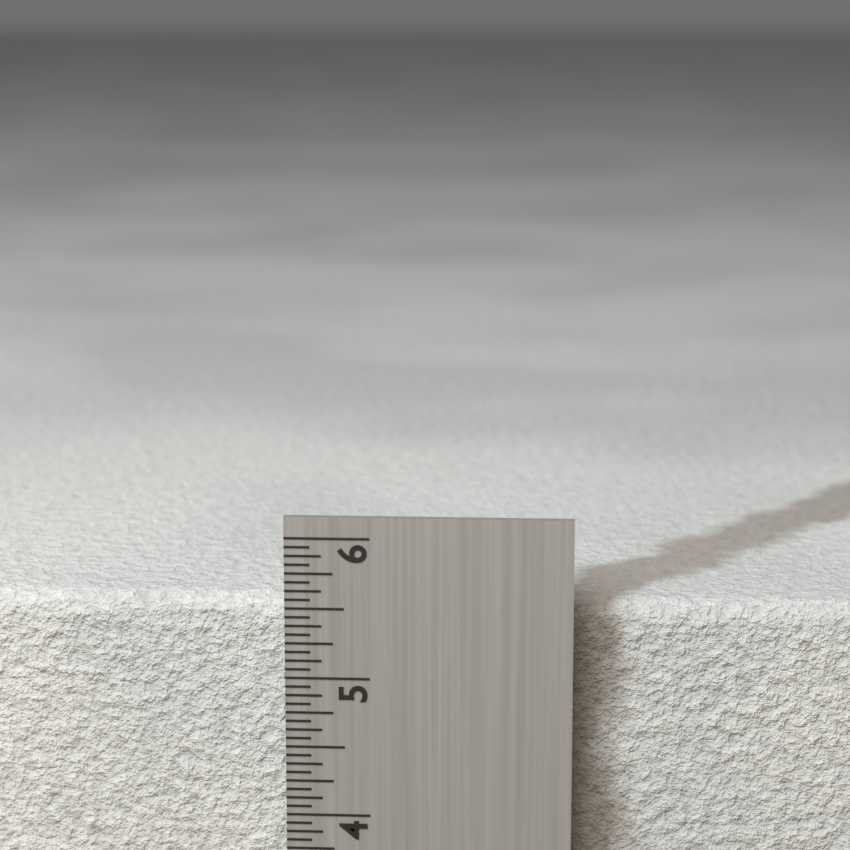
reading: 5.5000 in
